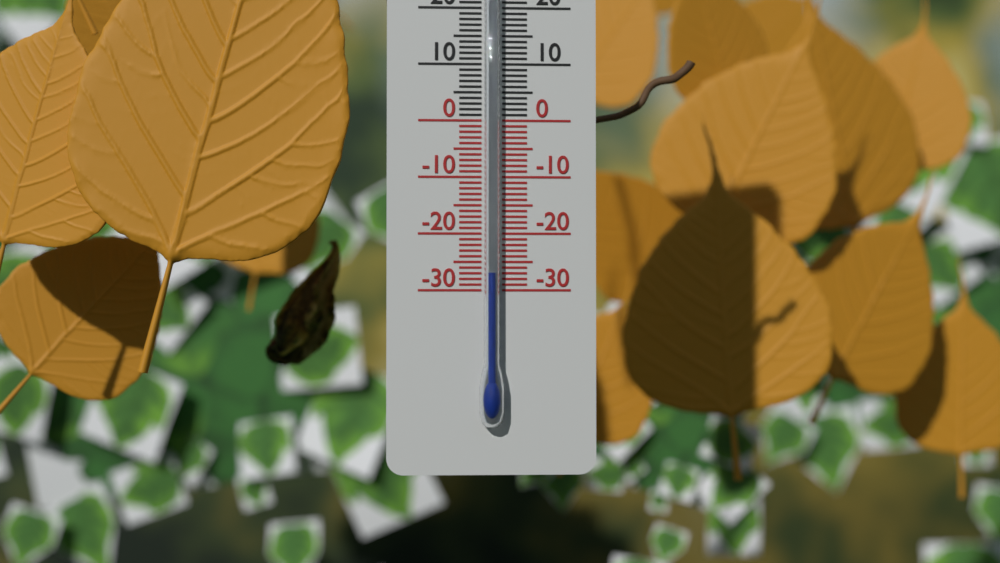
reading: -27 °C
